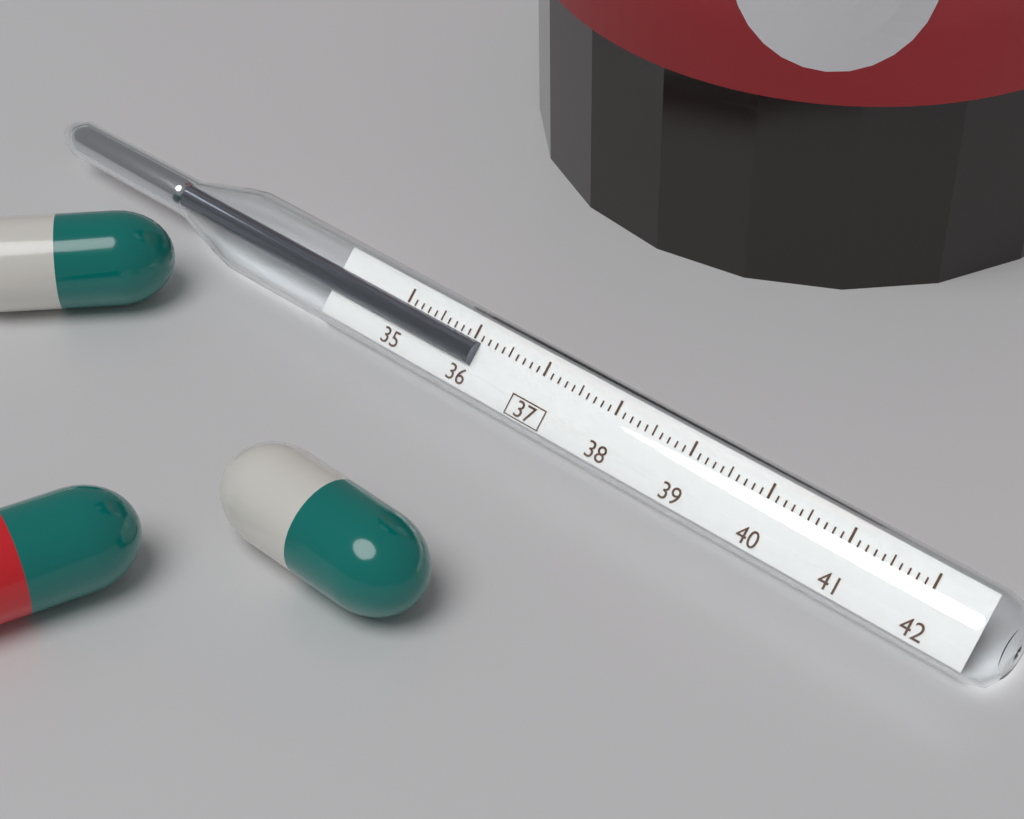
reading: 36.1 (no unit)
